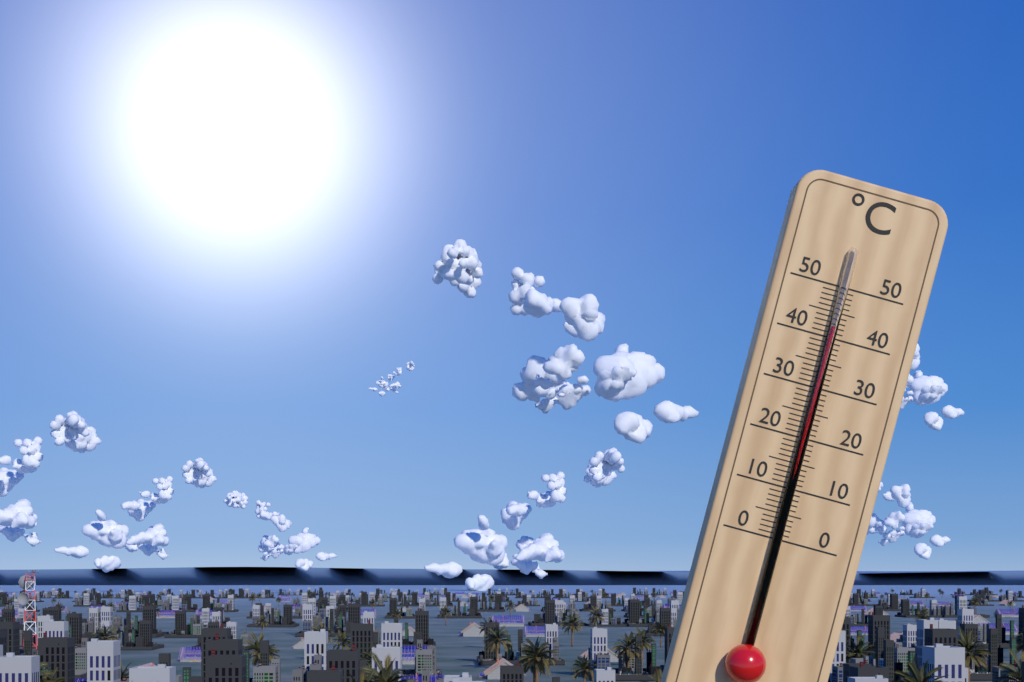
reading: 42 °C
